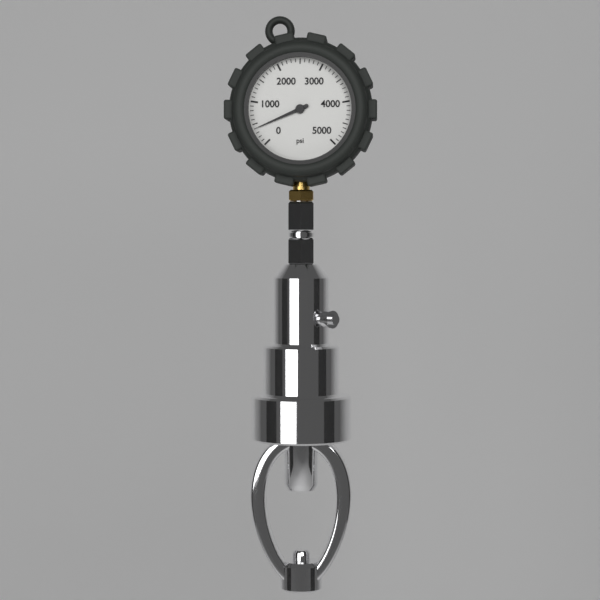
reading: 400 psi
